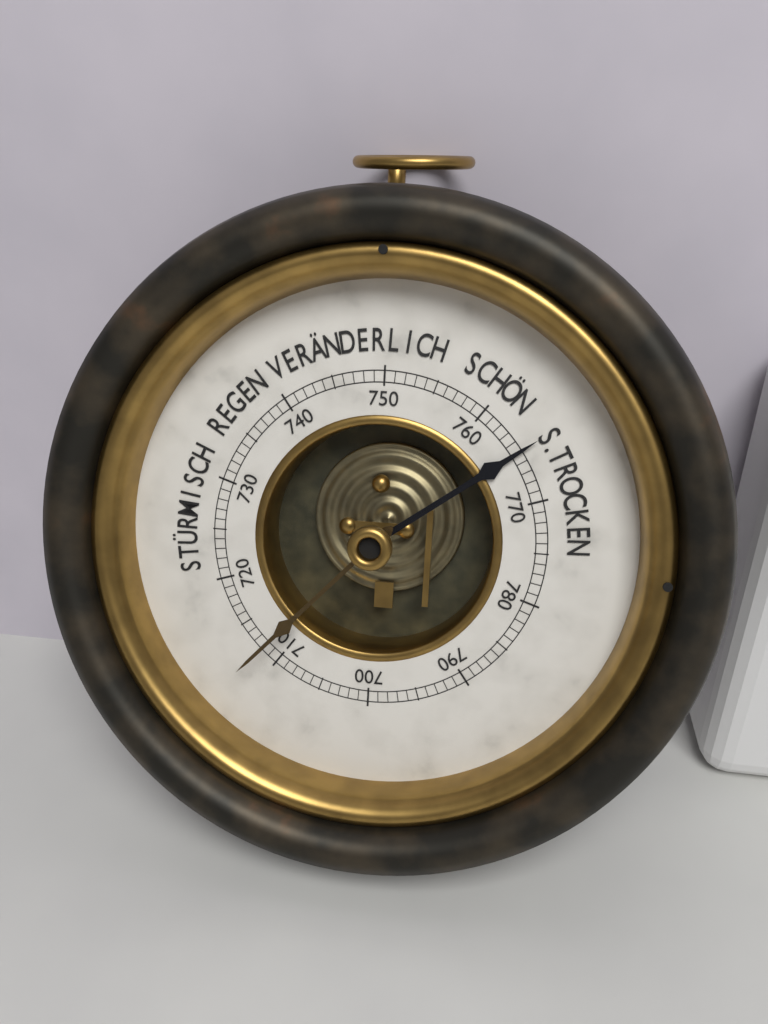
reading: 765 mmHg
